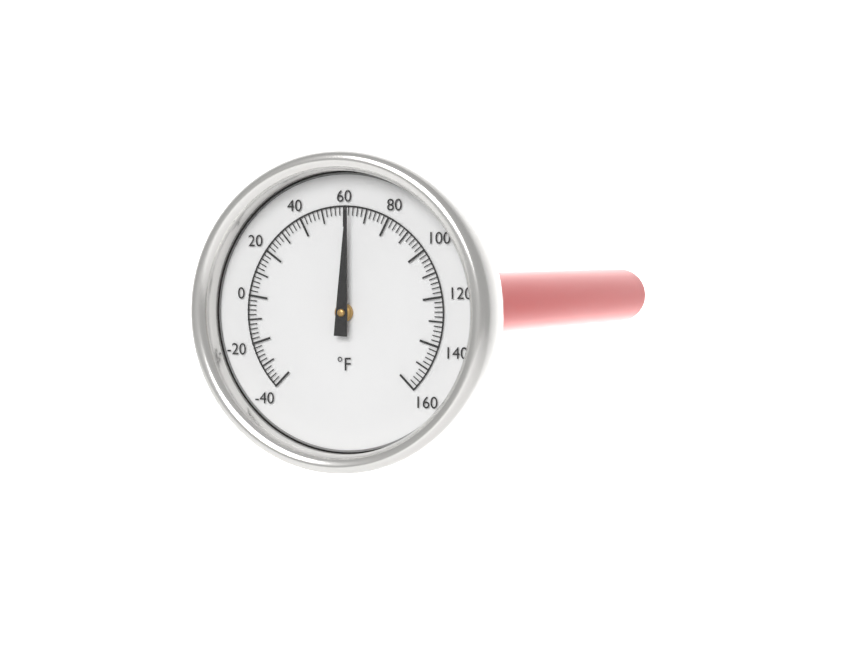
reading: 62 °F
